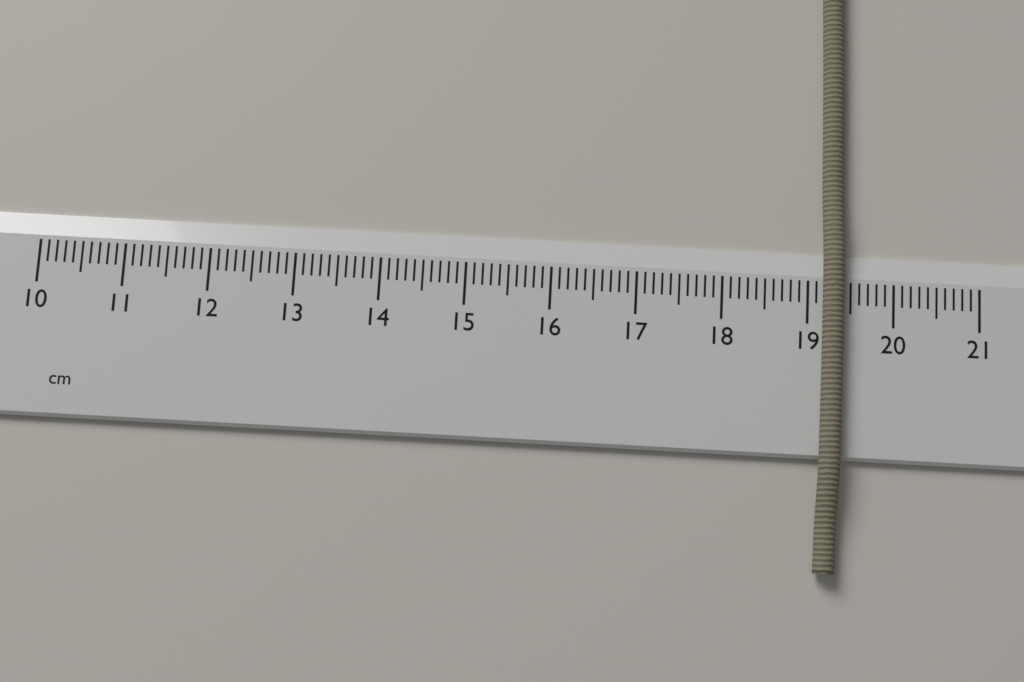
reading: 19.4 cm
